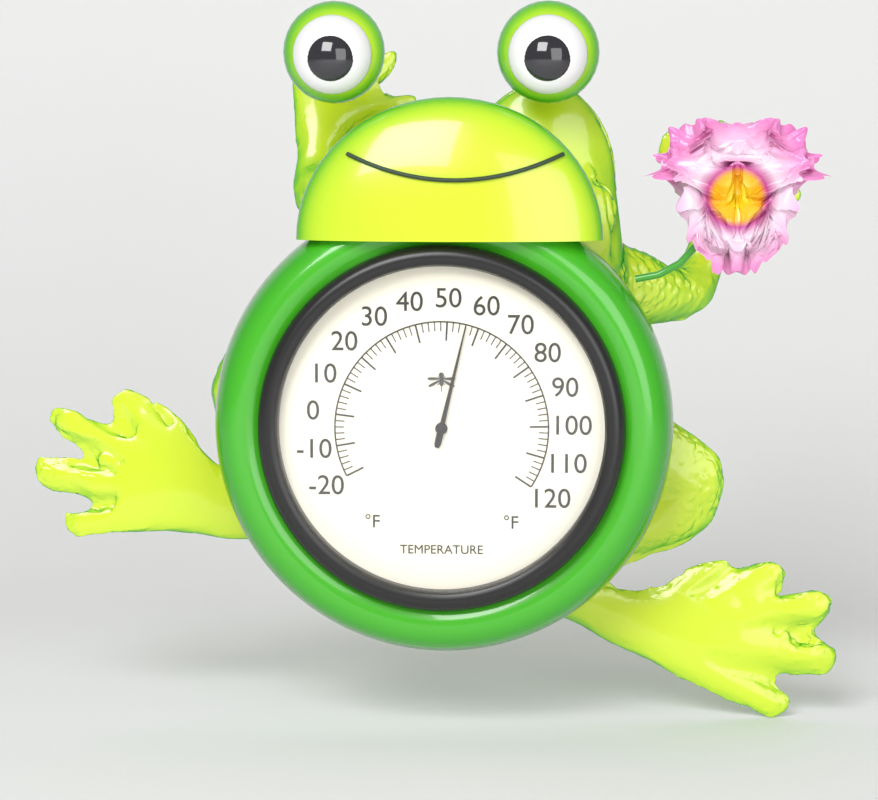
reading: 56 °F
